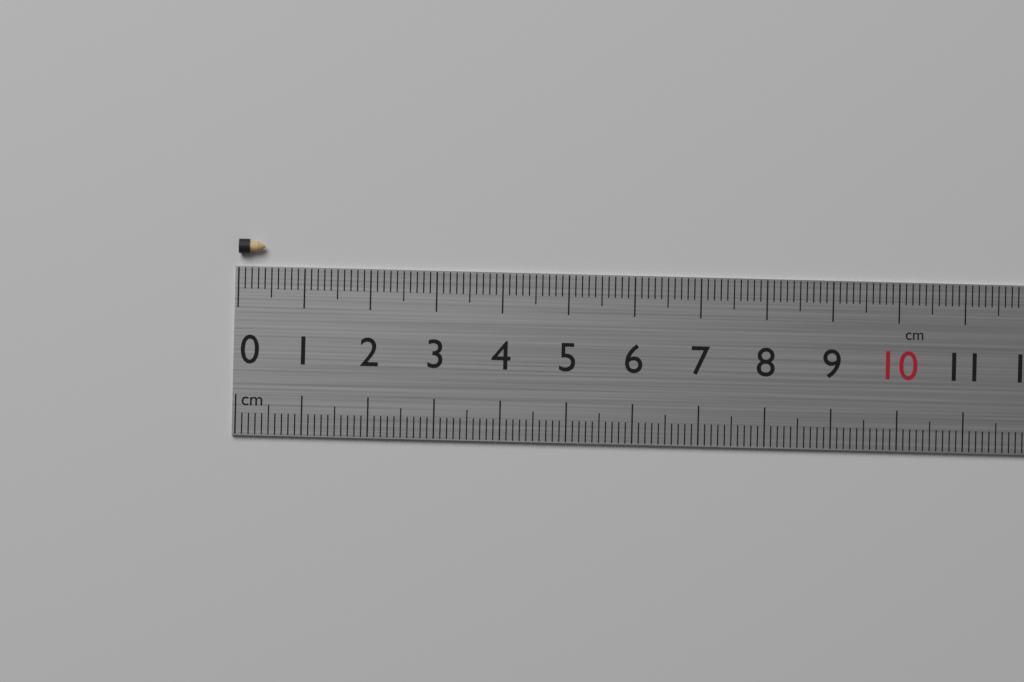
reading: 0.4 cm
